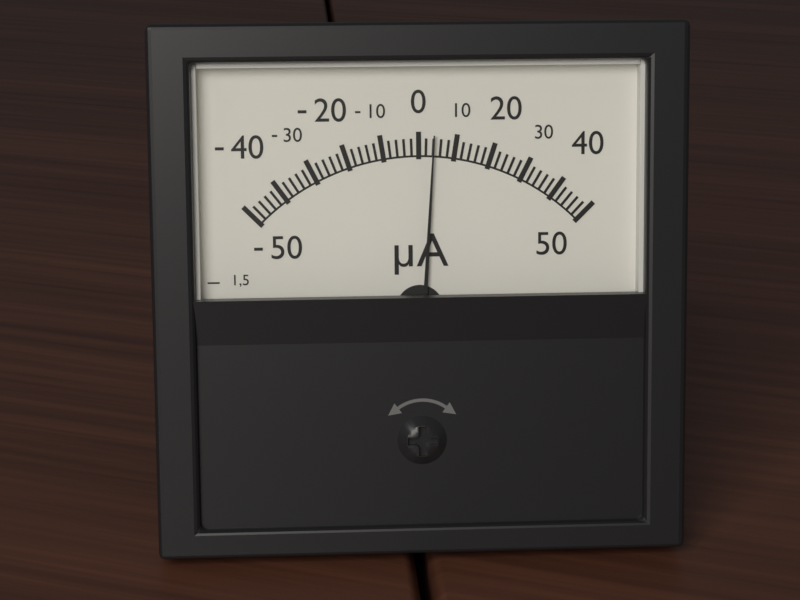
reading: 4 µA
